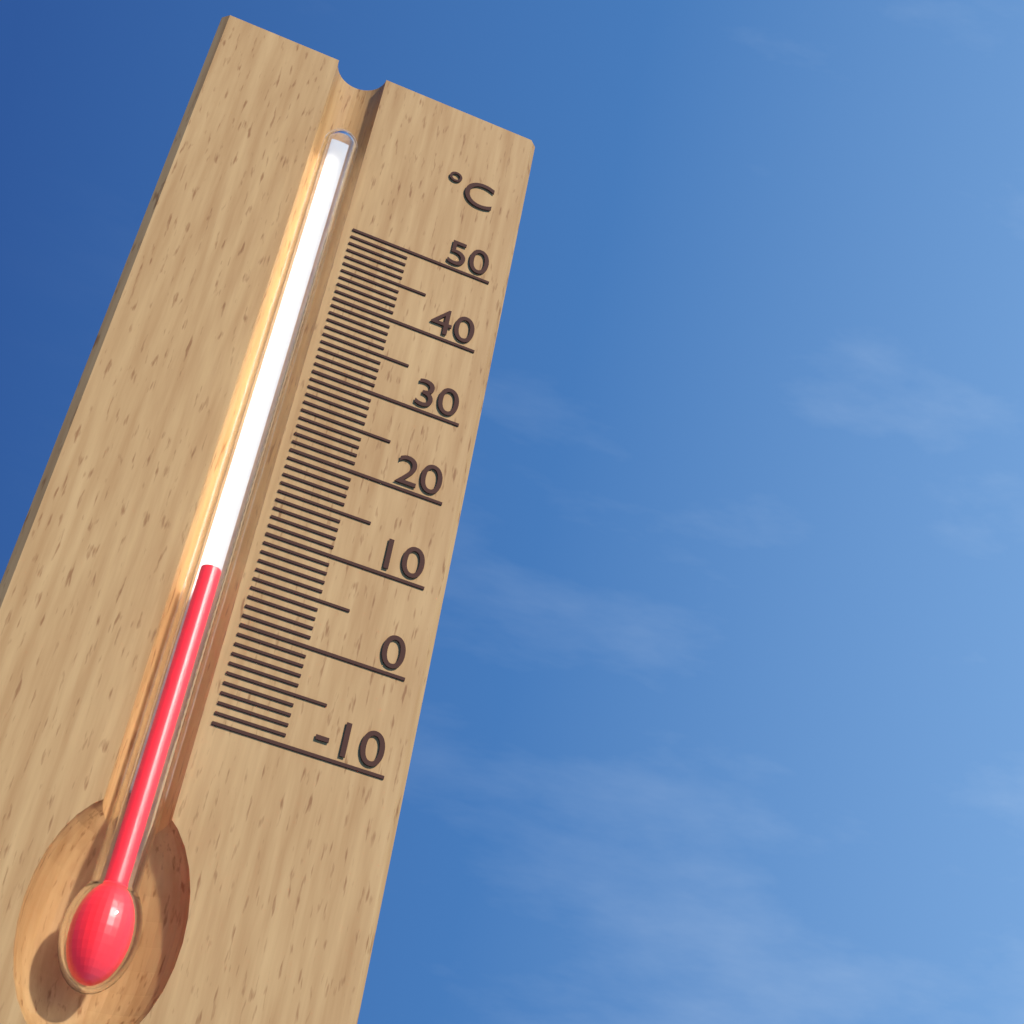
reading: 4 °C
